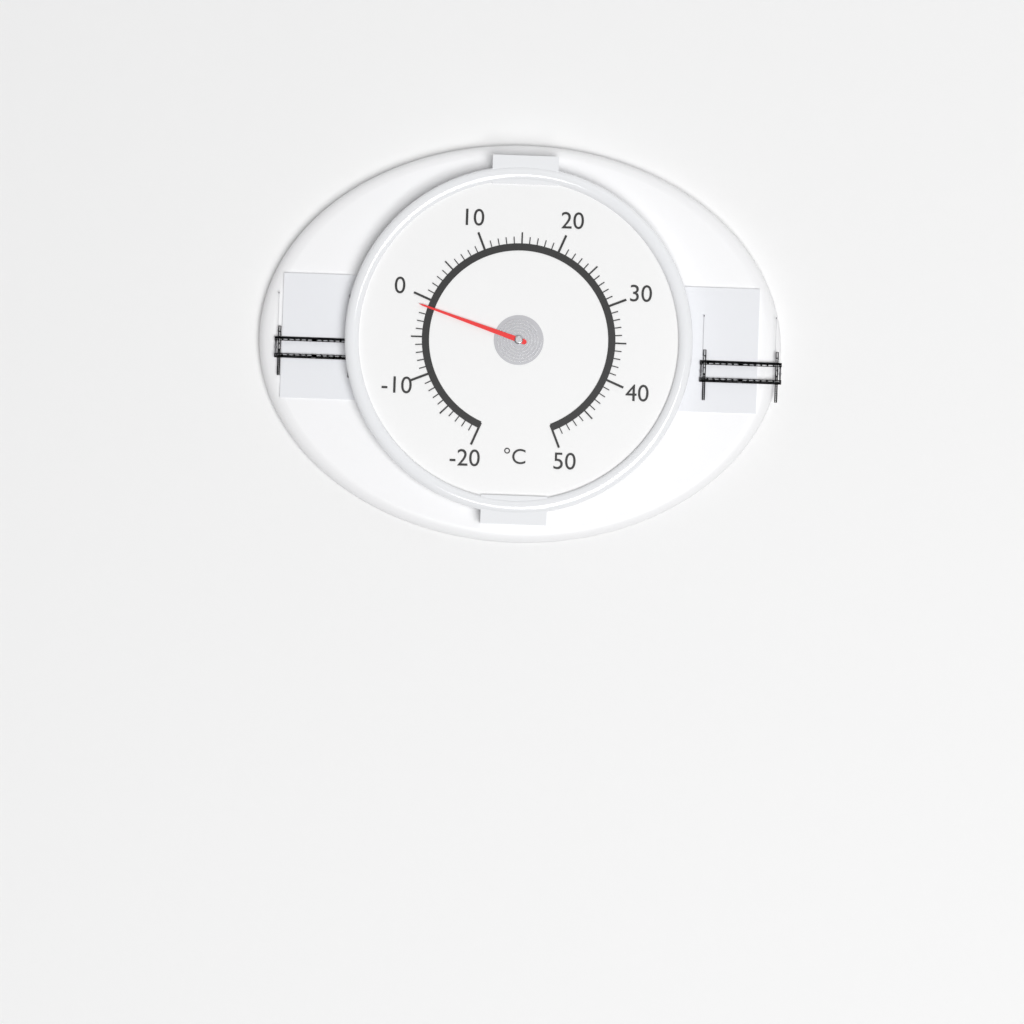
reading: -1 °C
